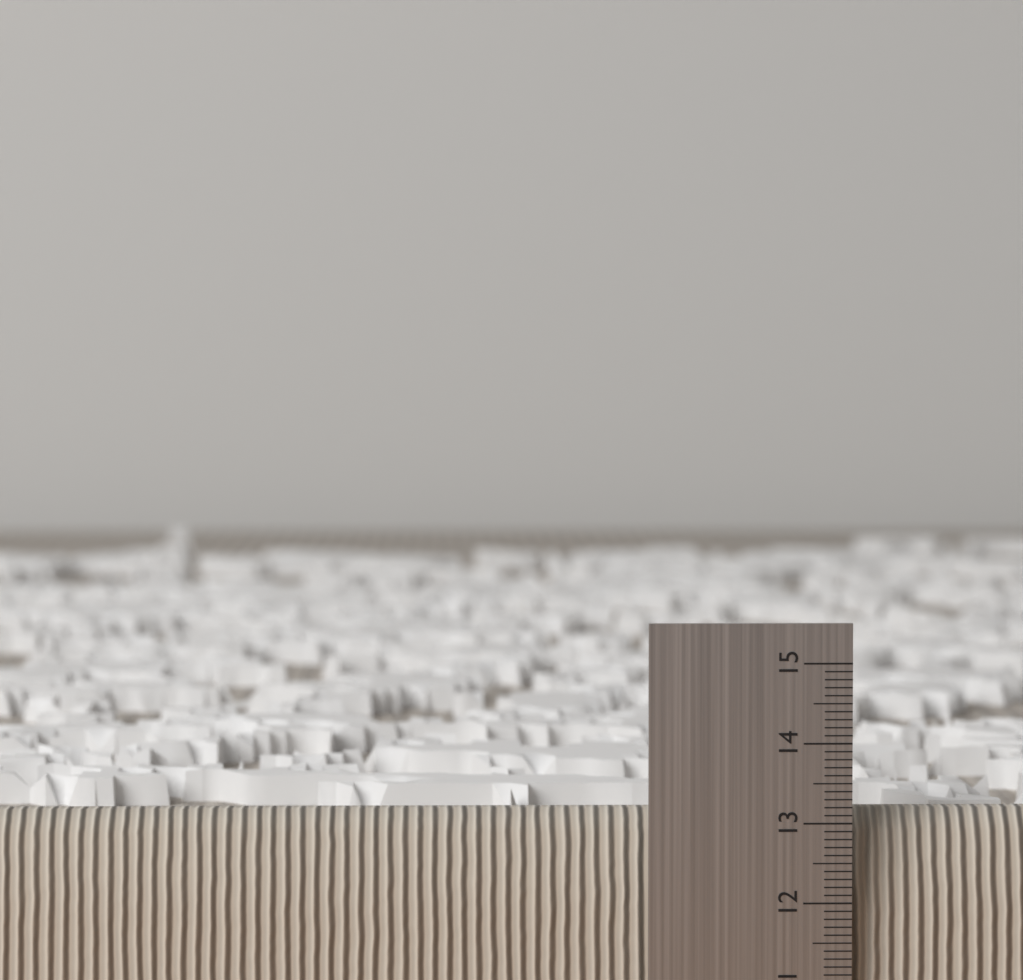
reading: 13.1 (no unit)
